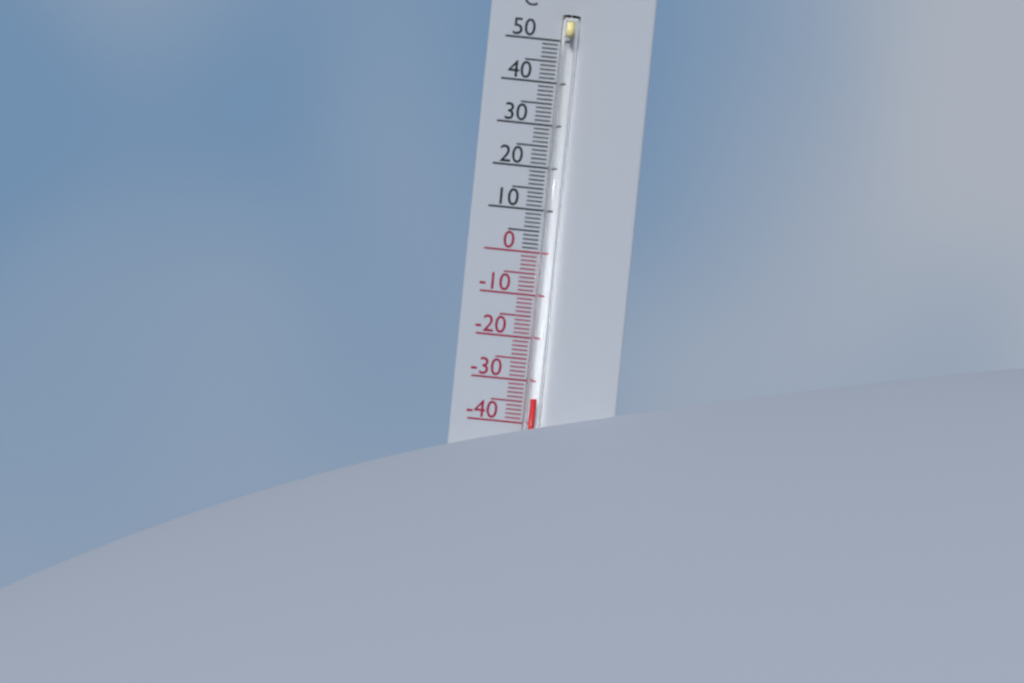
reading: -34 °C
